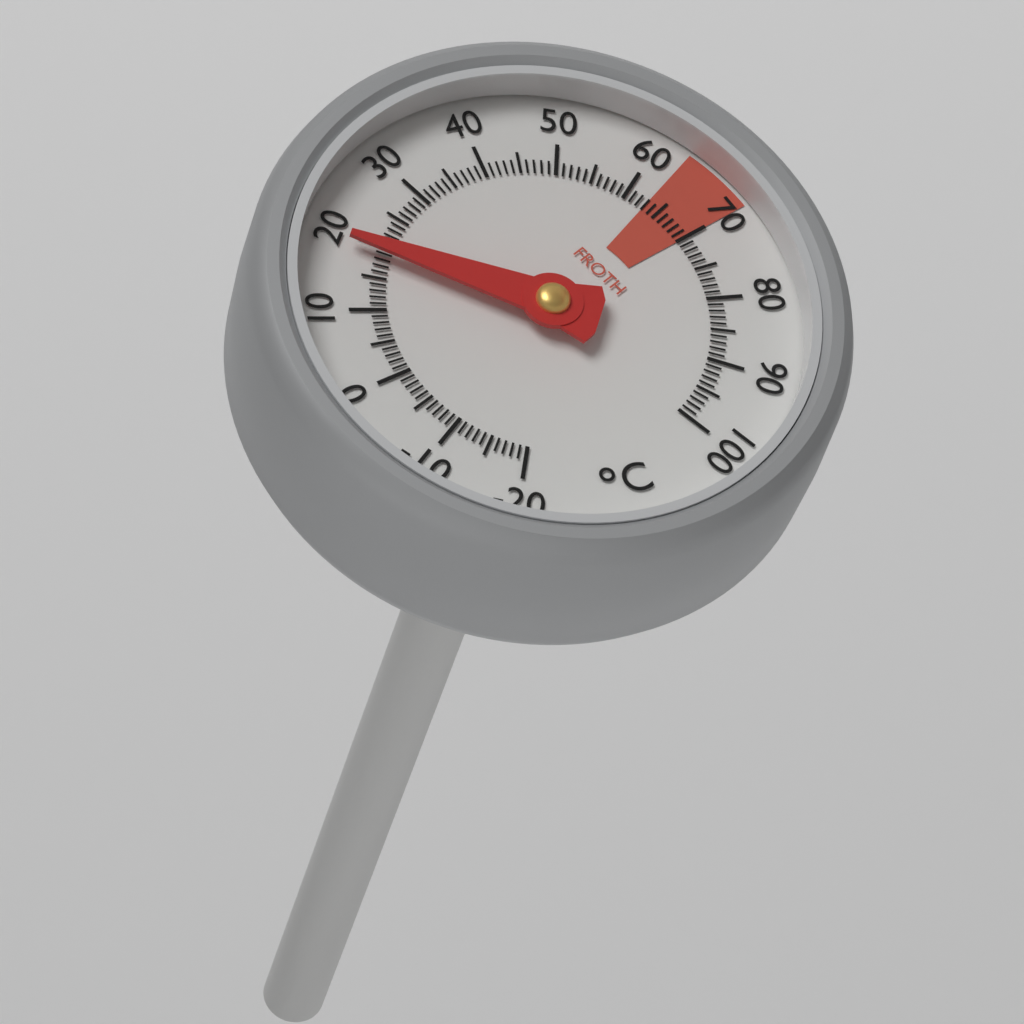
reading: 19 °C
